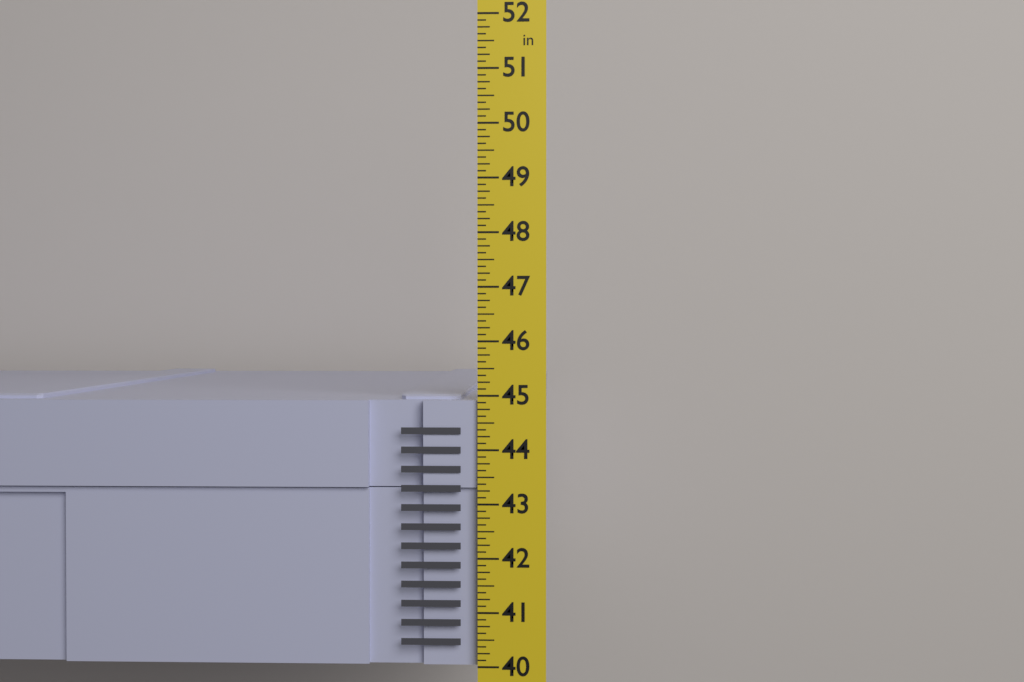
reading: 45.000 in
